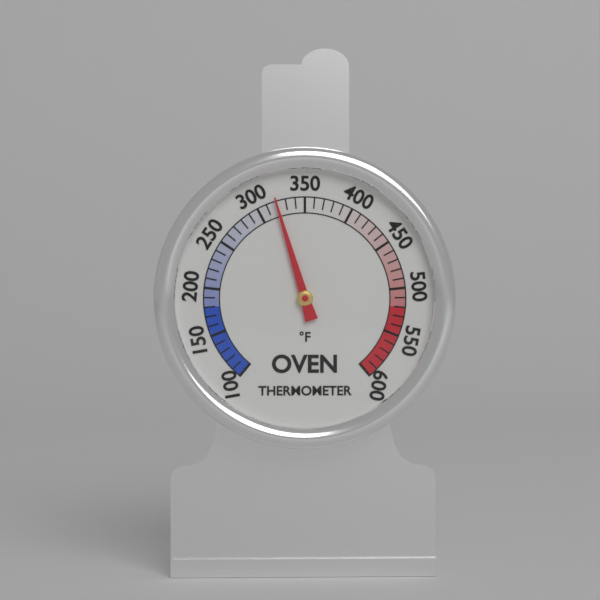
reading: 320 °F
